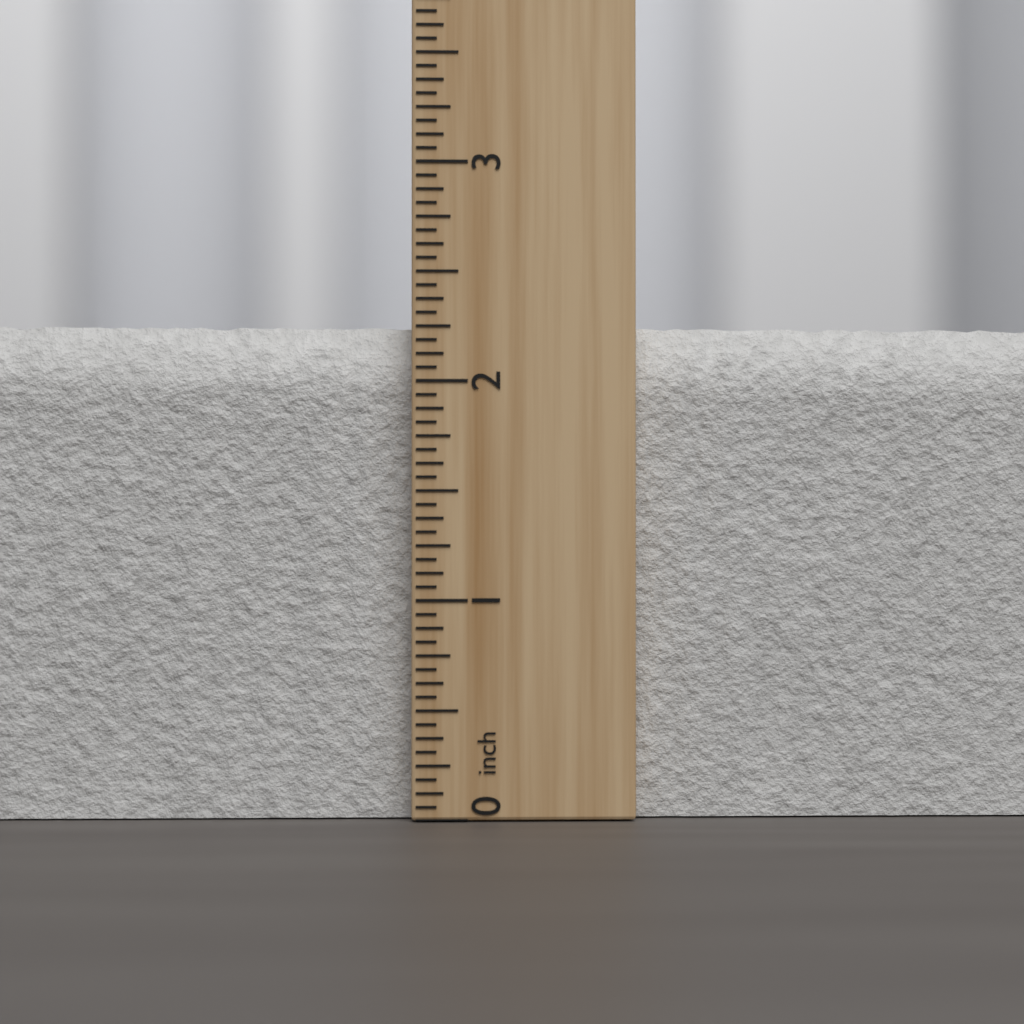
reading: 2.2500 inch
